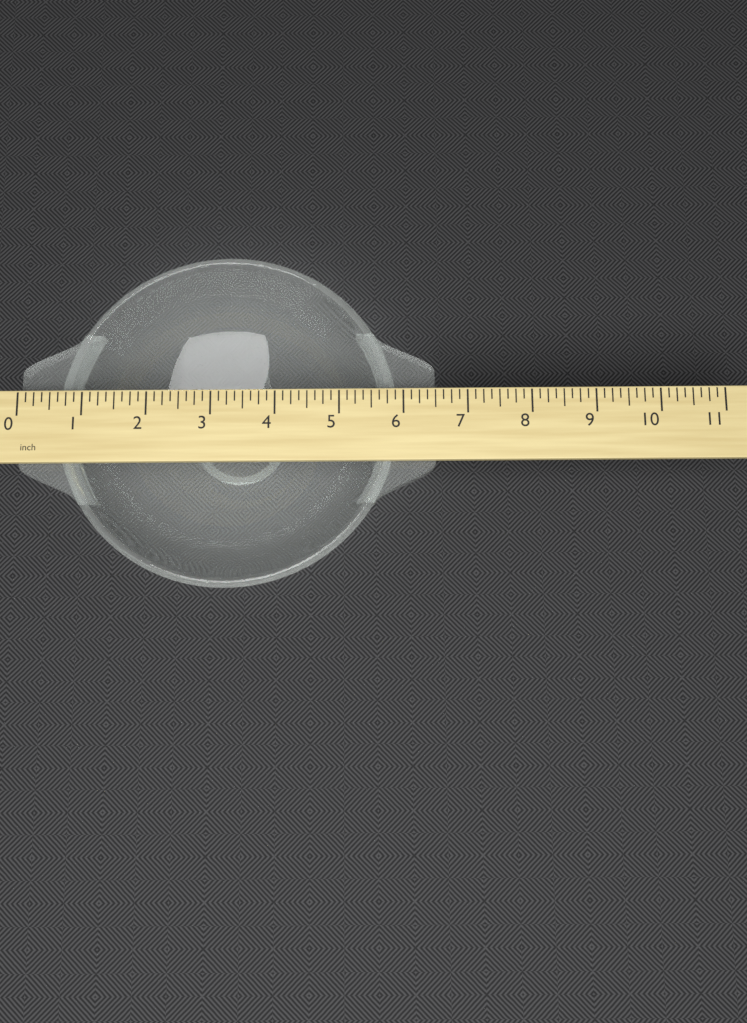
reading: 6.500 inch
